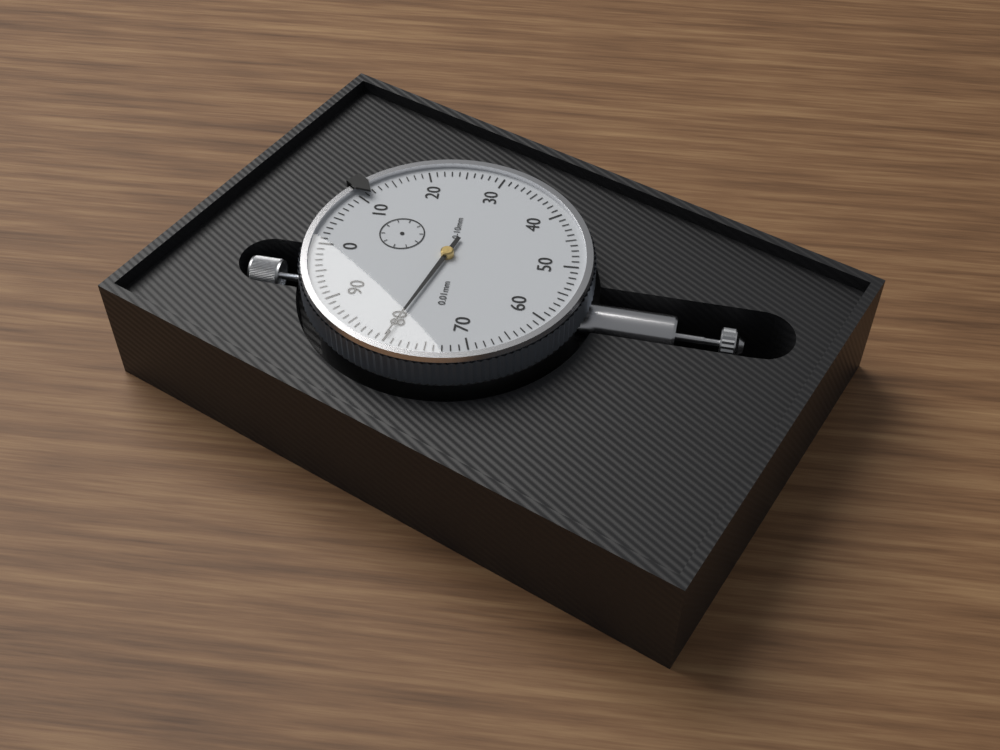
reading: 0.80 mm
